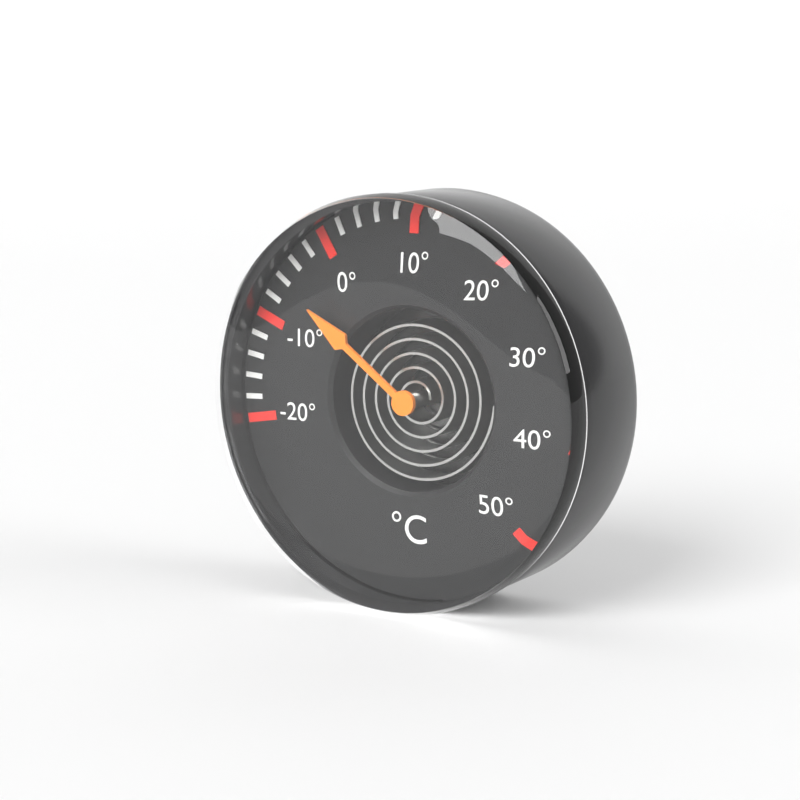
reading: -6 °C
